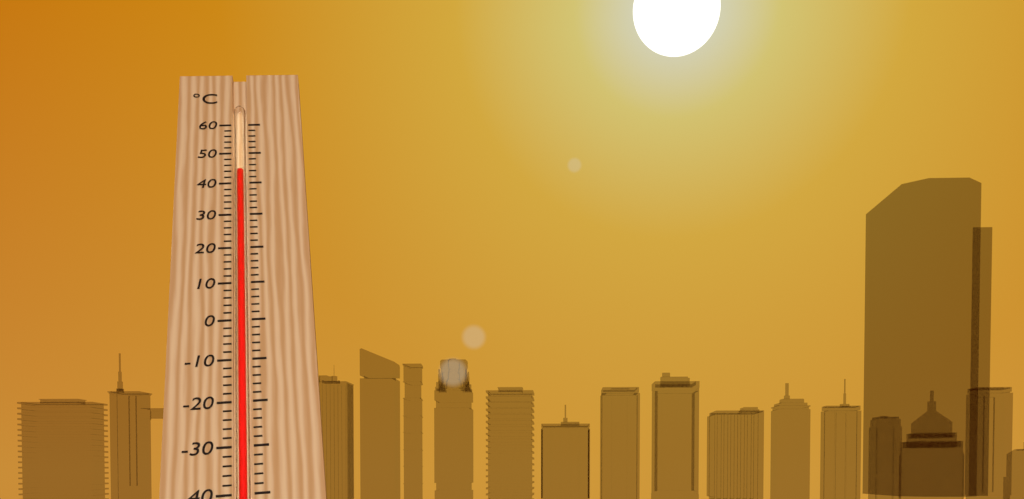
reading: 44 °C
